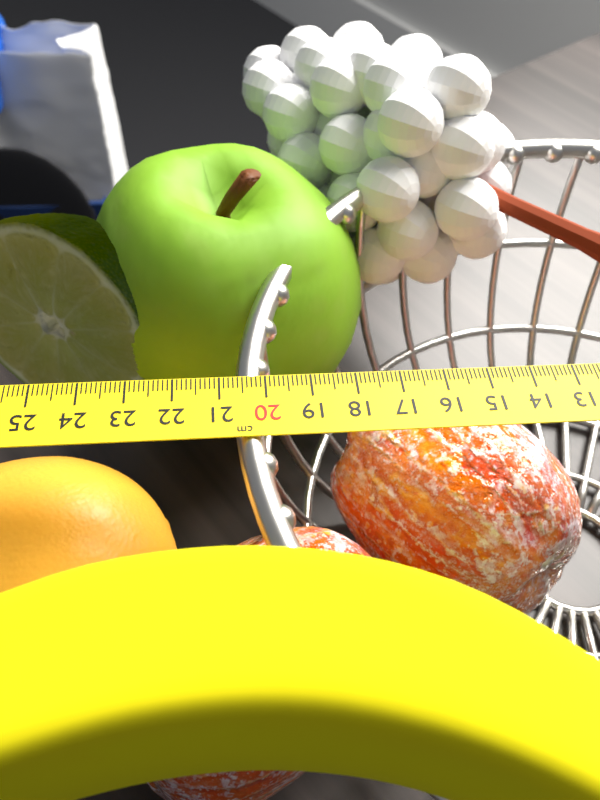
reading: 20.7 cm
